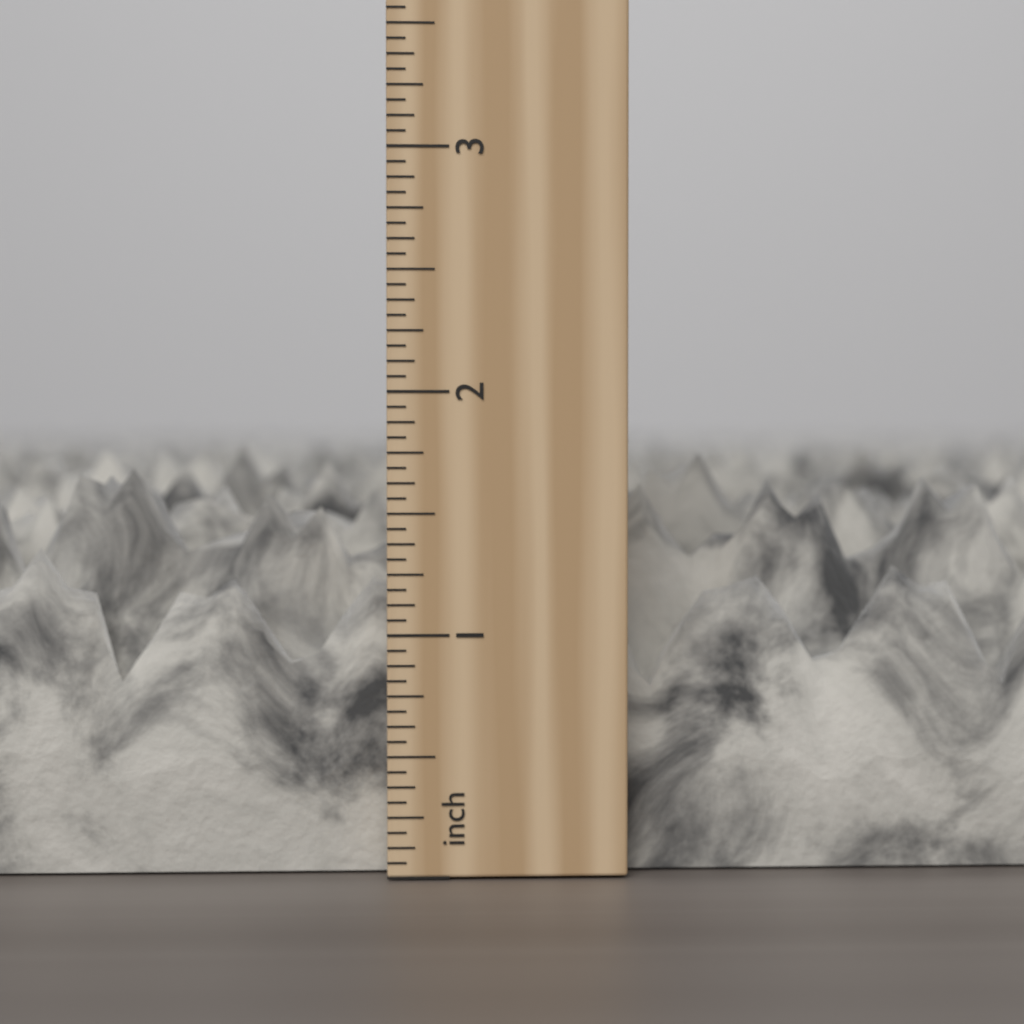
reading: 1.8125 in
